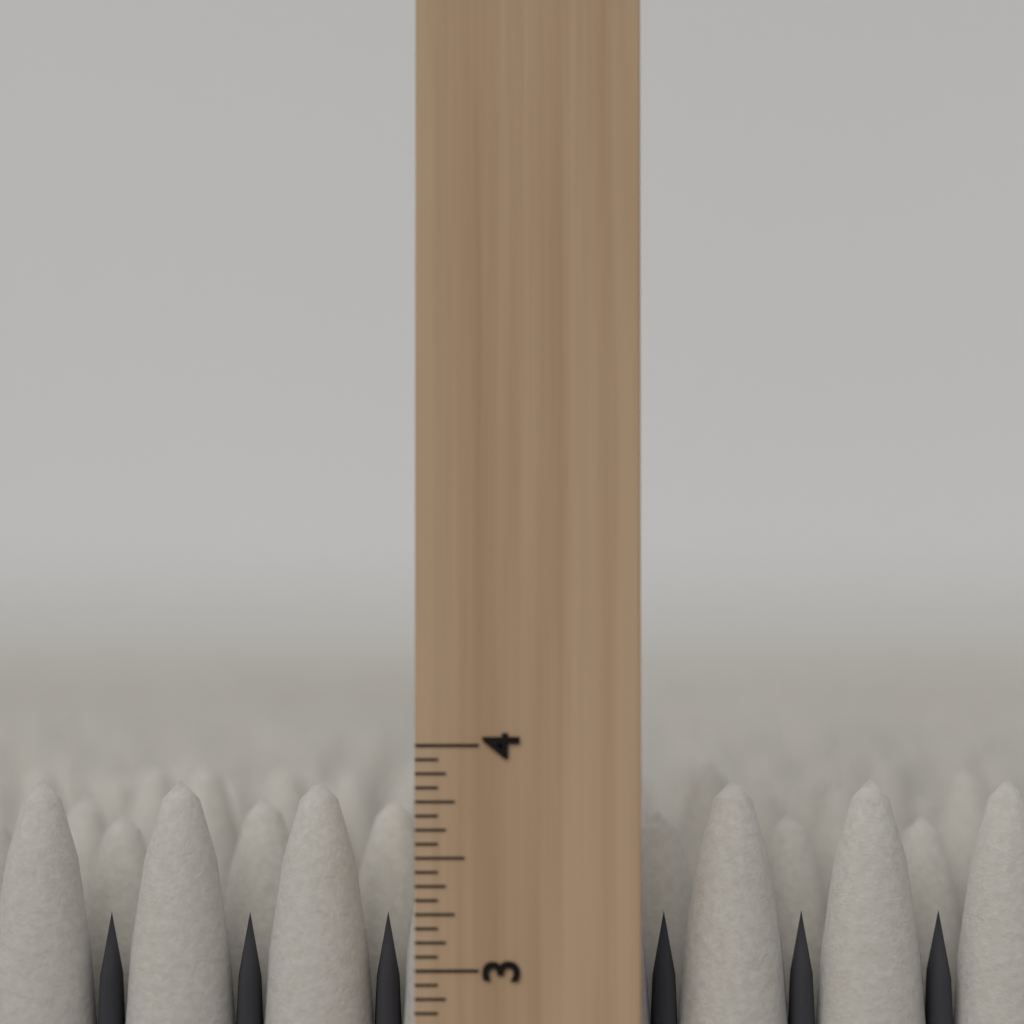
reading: 3.8125 inch
